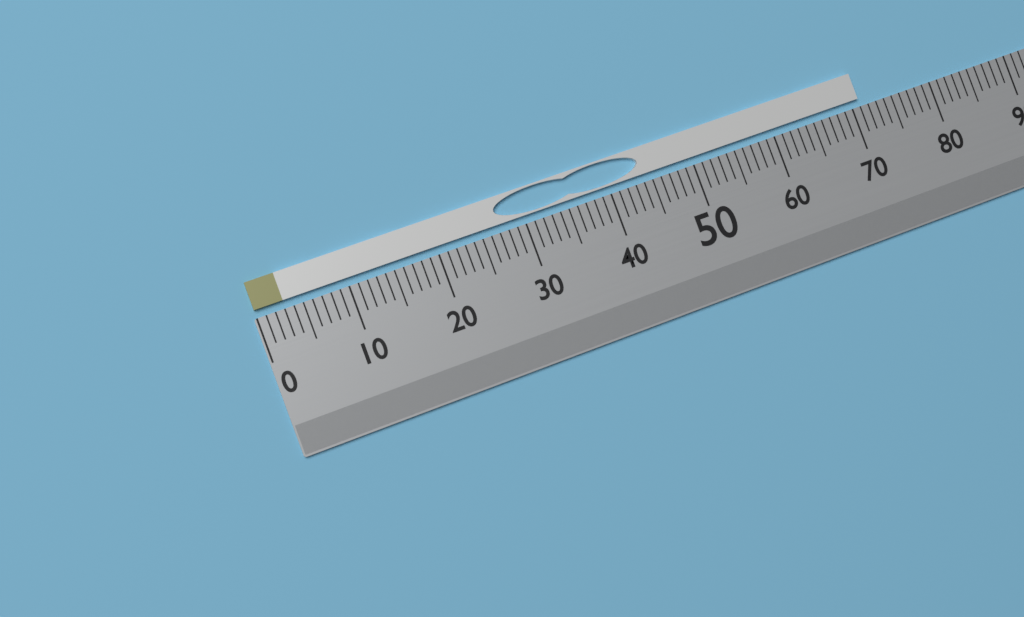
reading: 71 (no unit)
